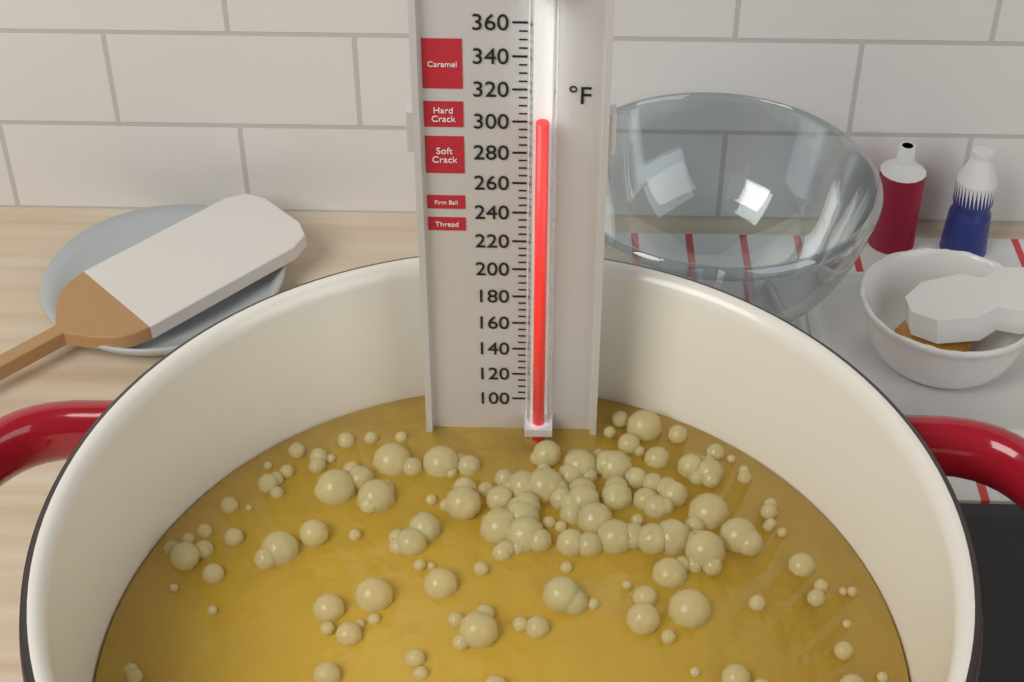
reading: 305 °F
